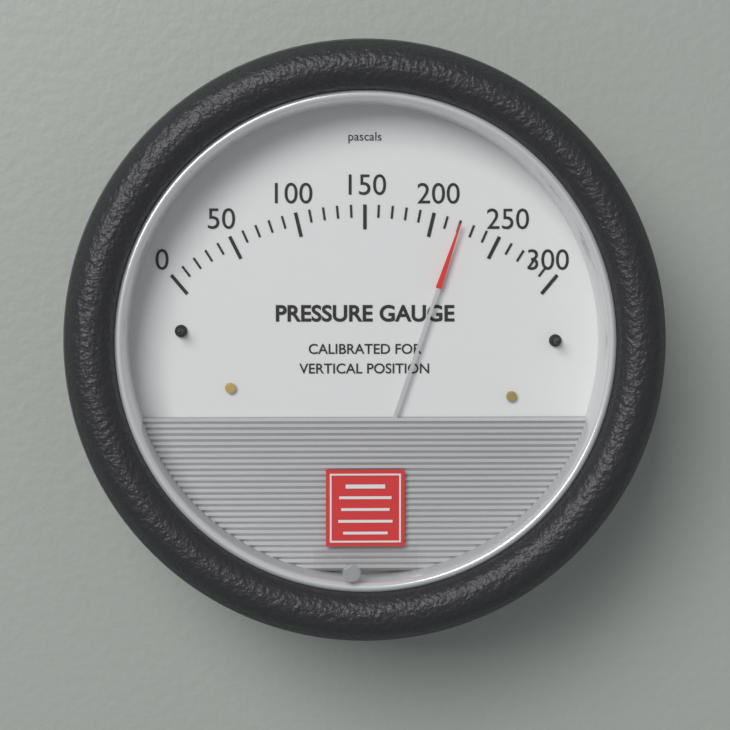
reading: 220 Pa
